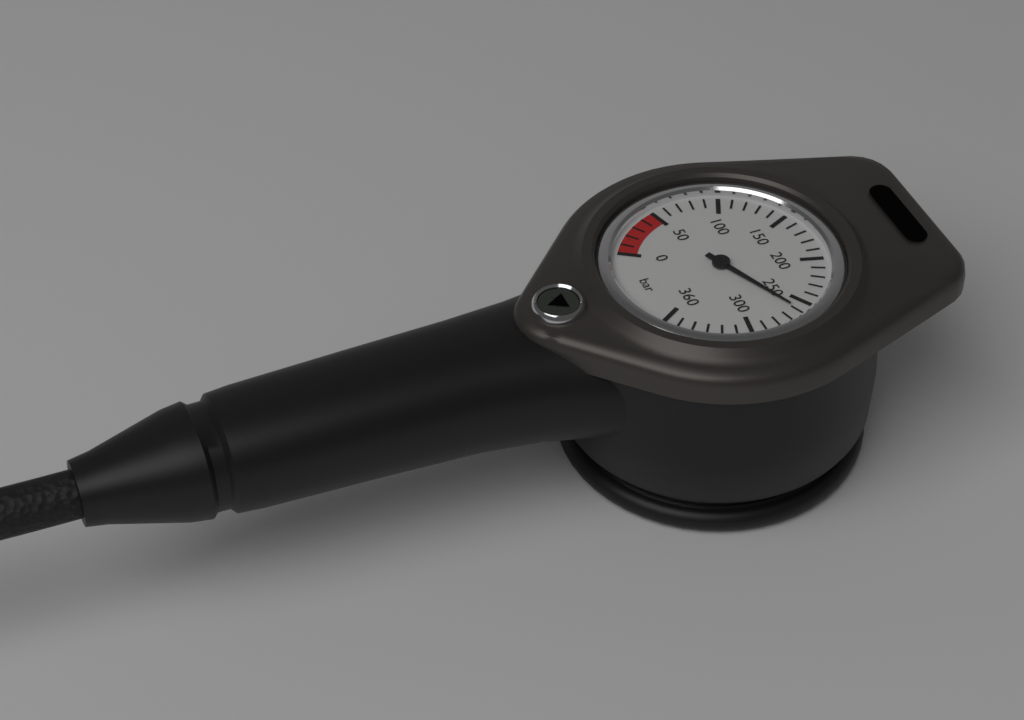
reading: 260 bar
